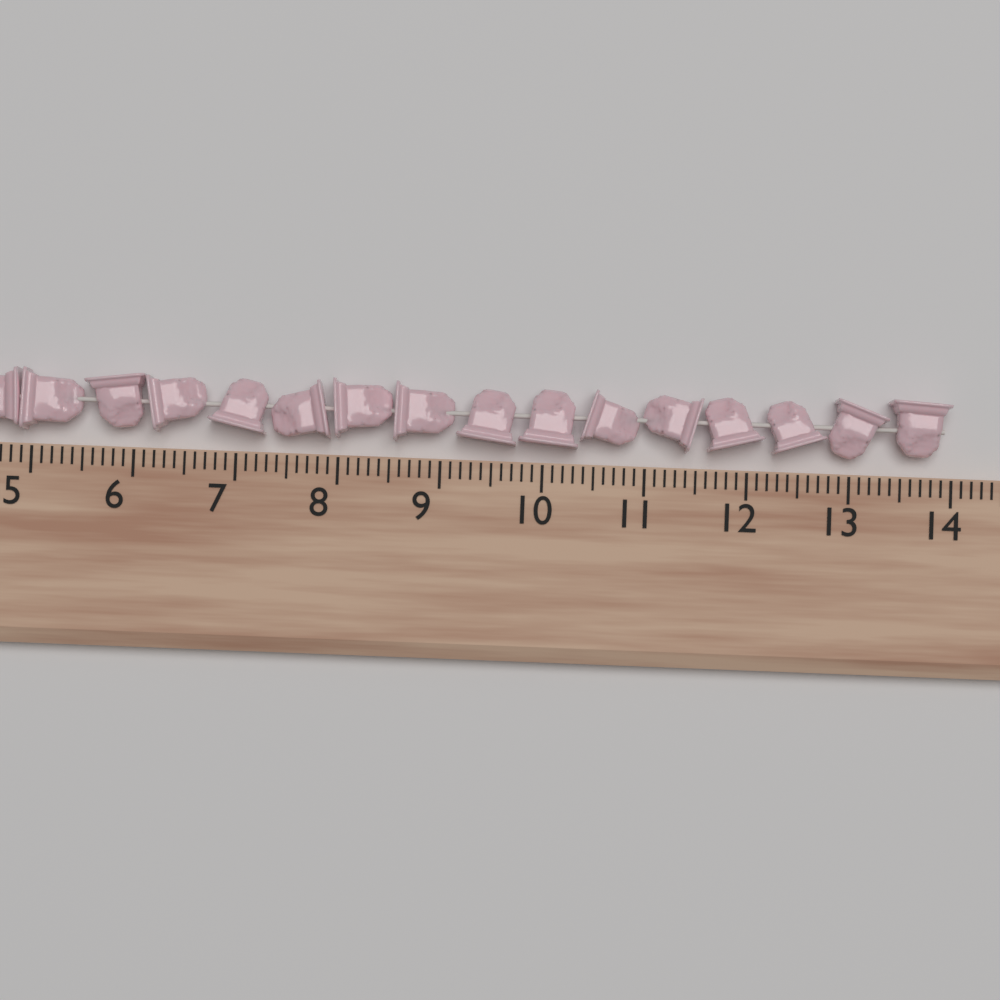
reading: 14.0 (no unit)
